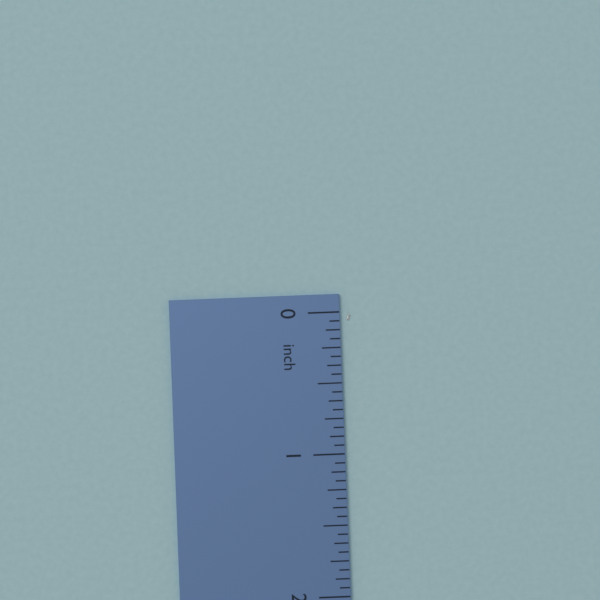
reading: 0.0625 inch
